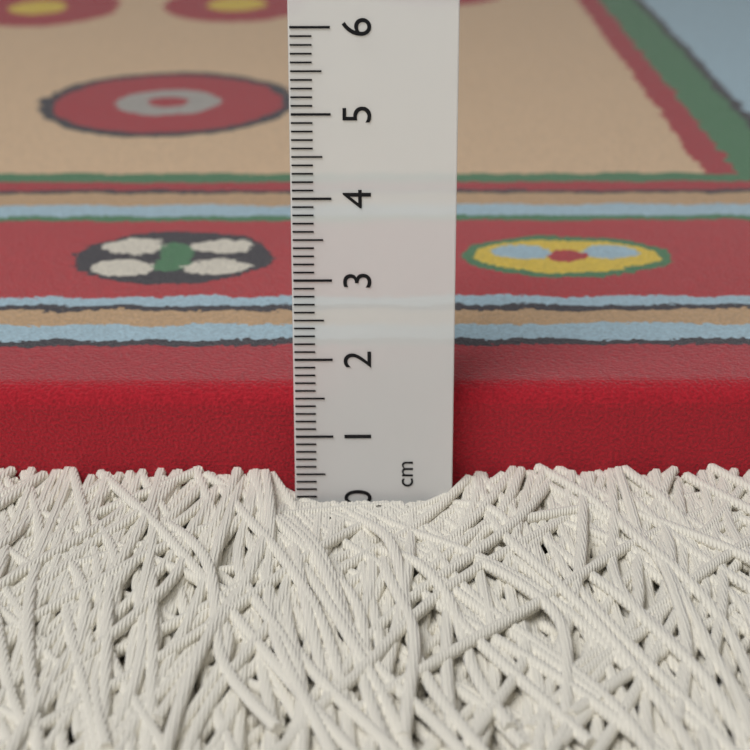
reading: 1.5 cm
